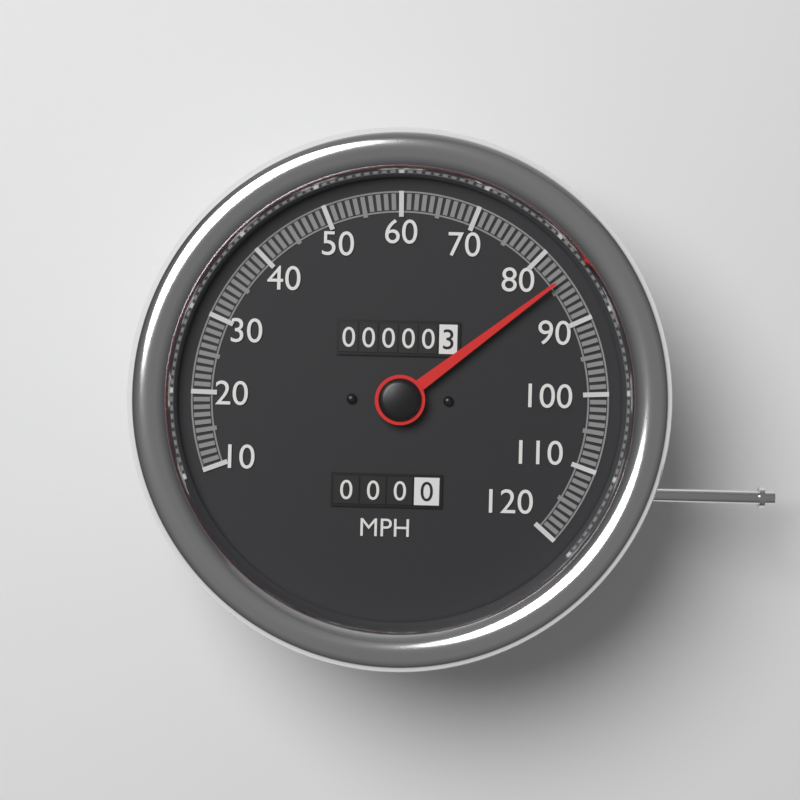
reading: 84 MPH
